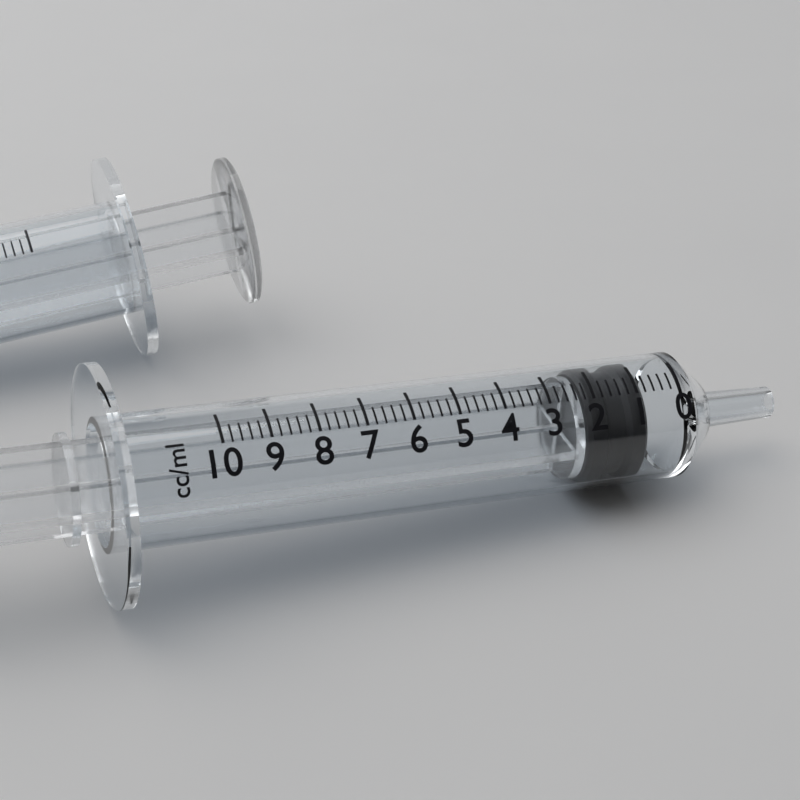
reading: 0.8 ml
